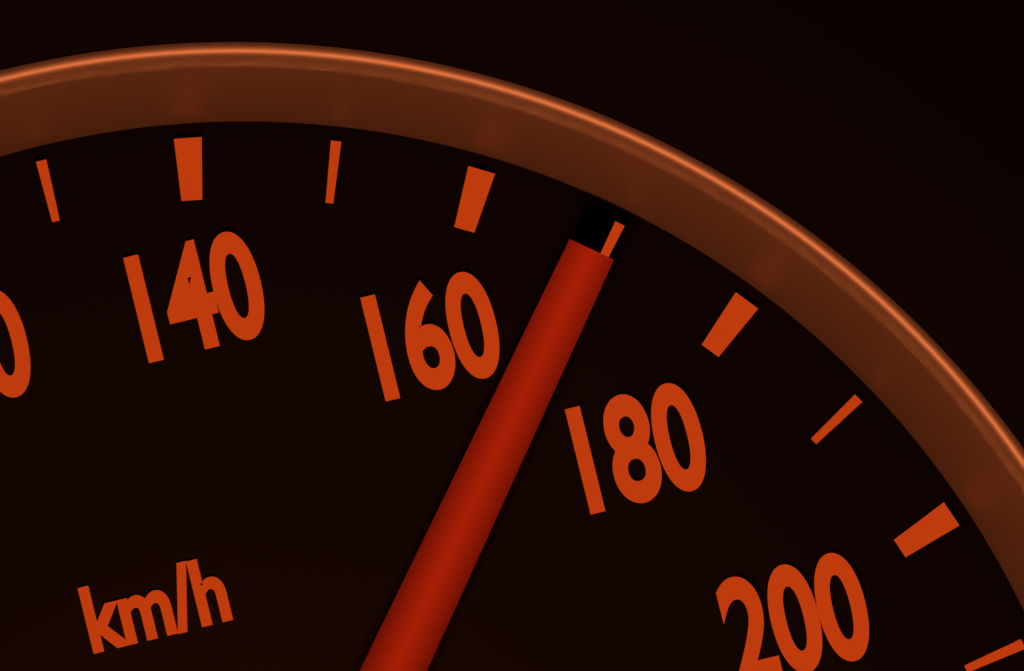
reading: 169 km/h
